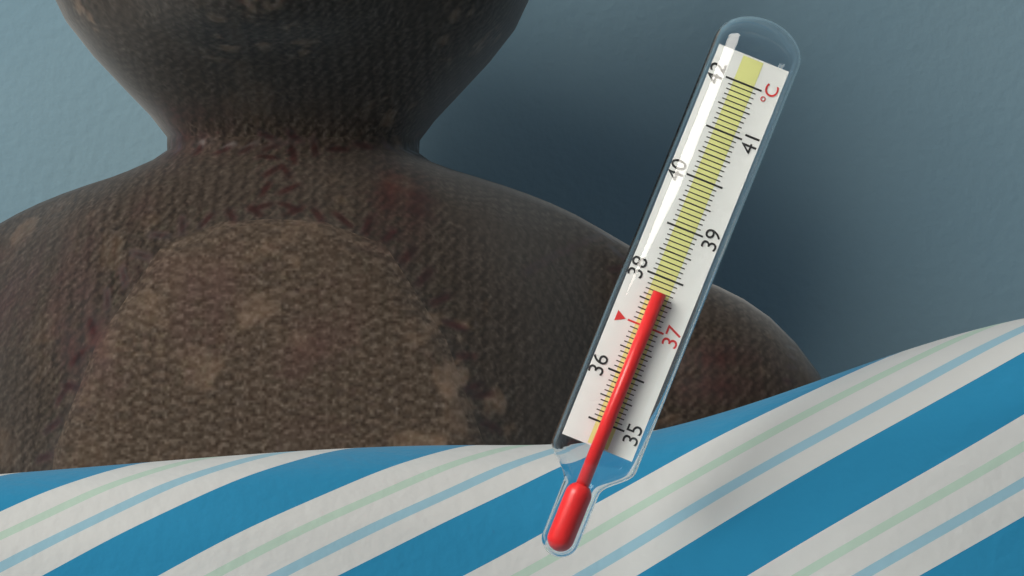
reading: 37.7 °C
